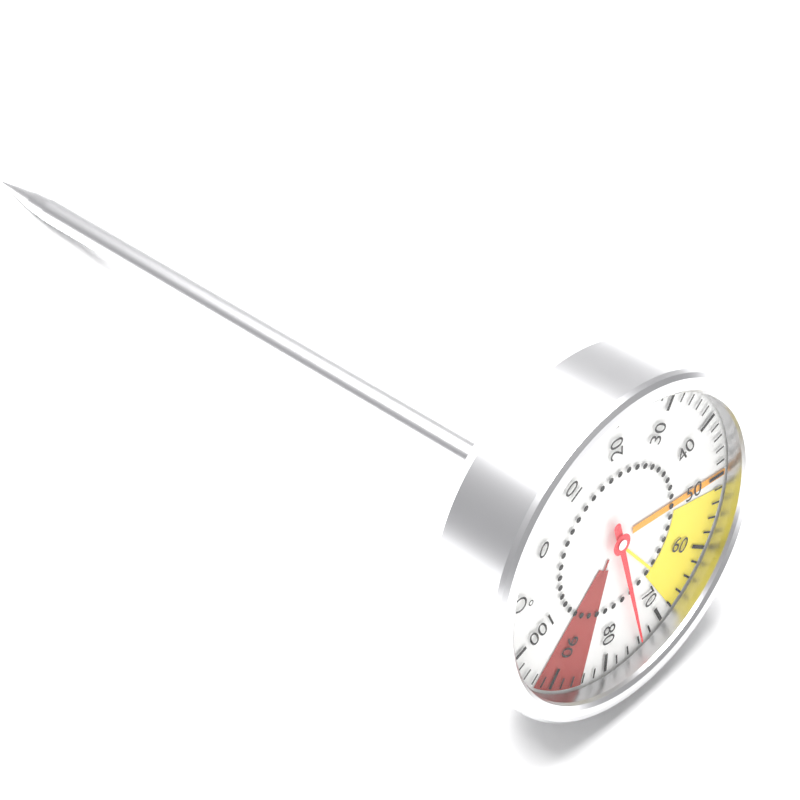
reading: 74 °C
